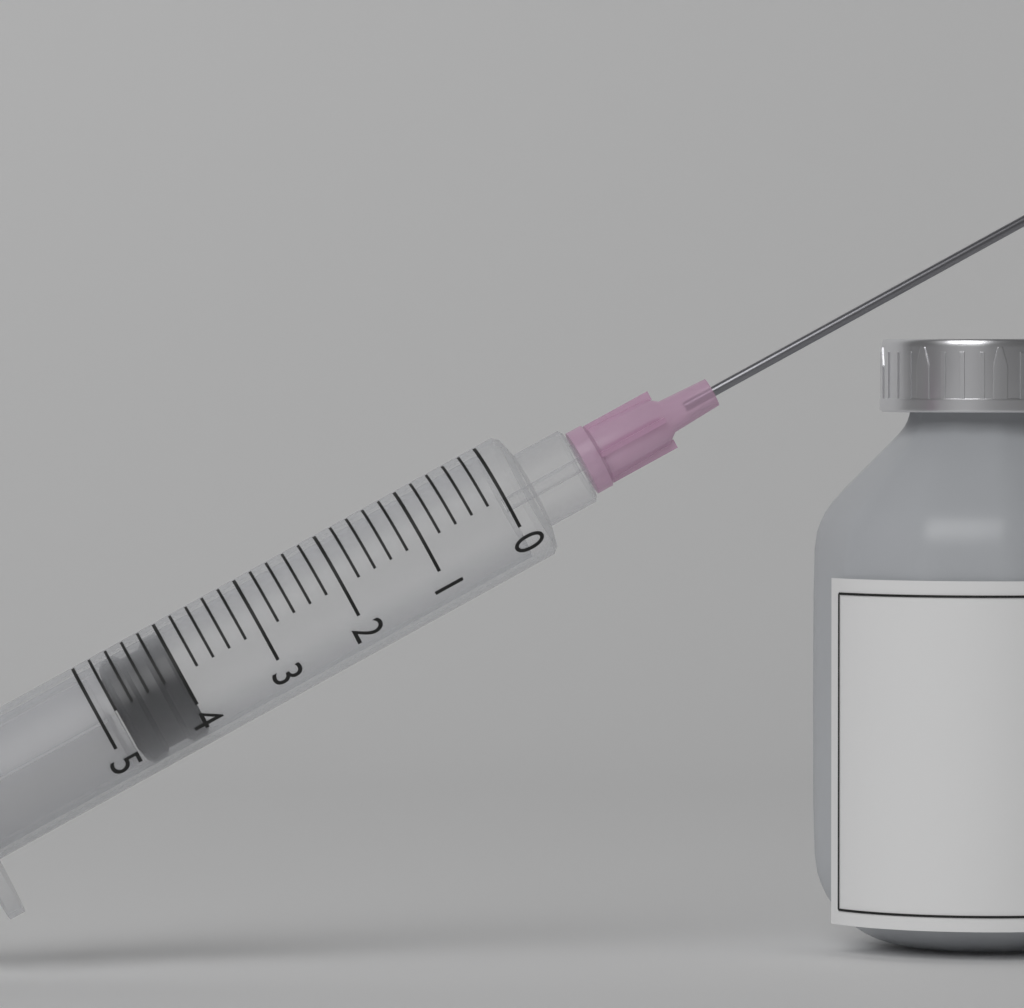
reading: 4.0 (no unit)
